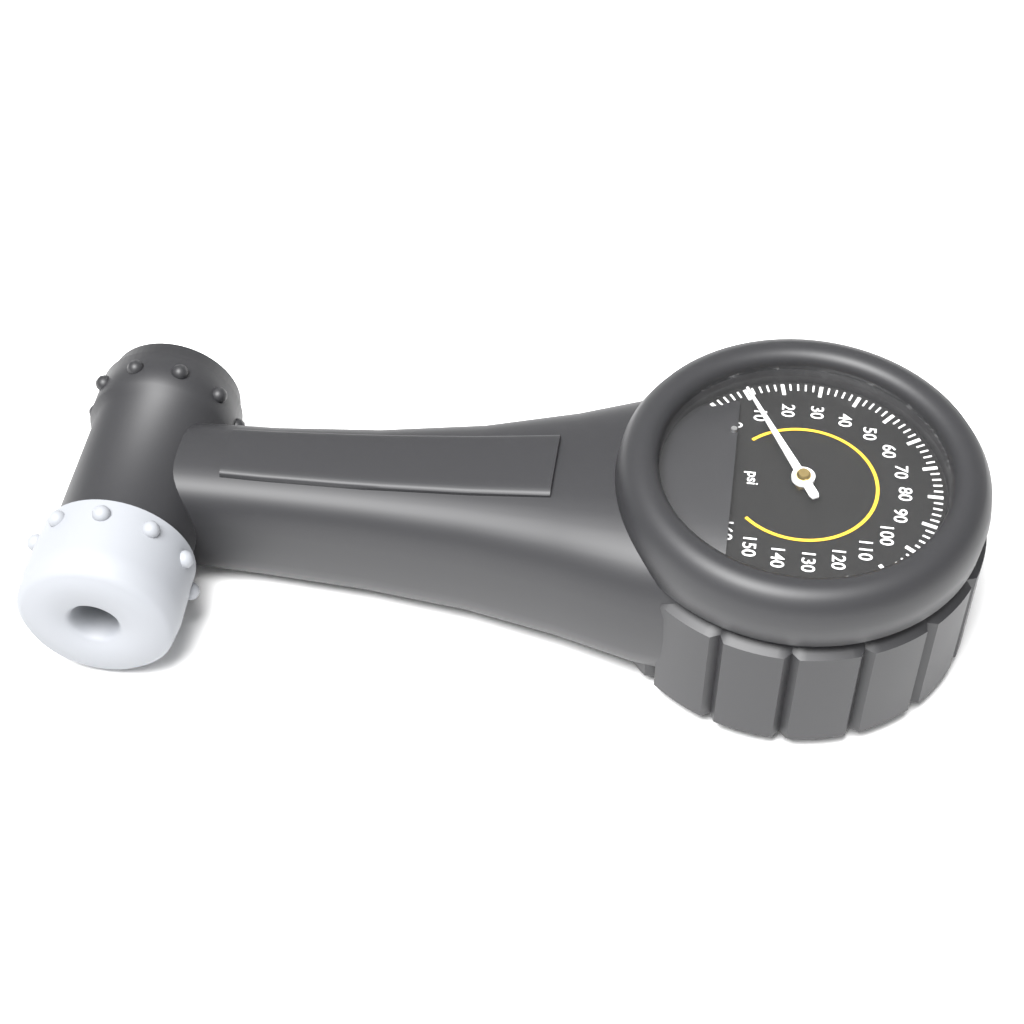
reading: 10 psi
